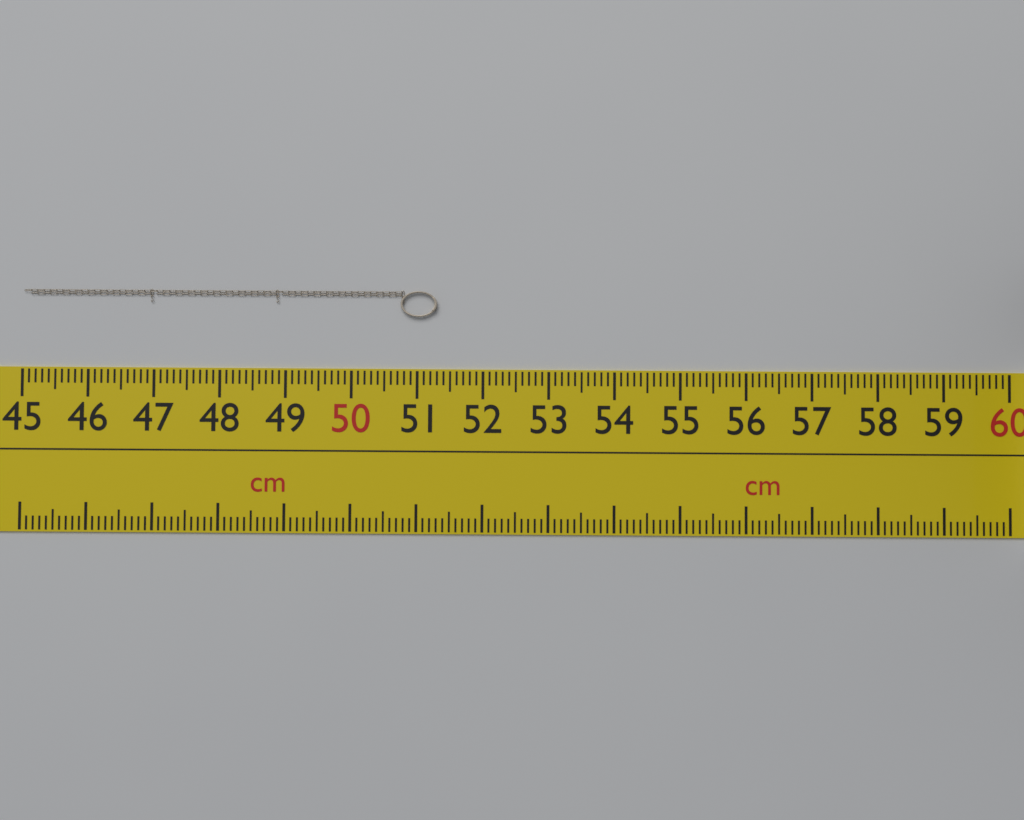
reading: 51.3 cm
